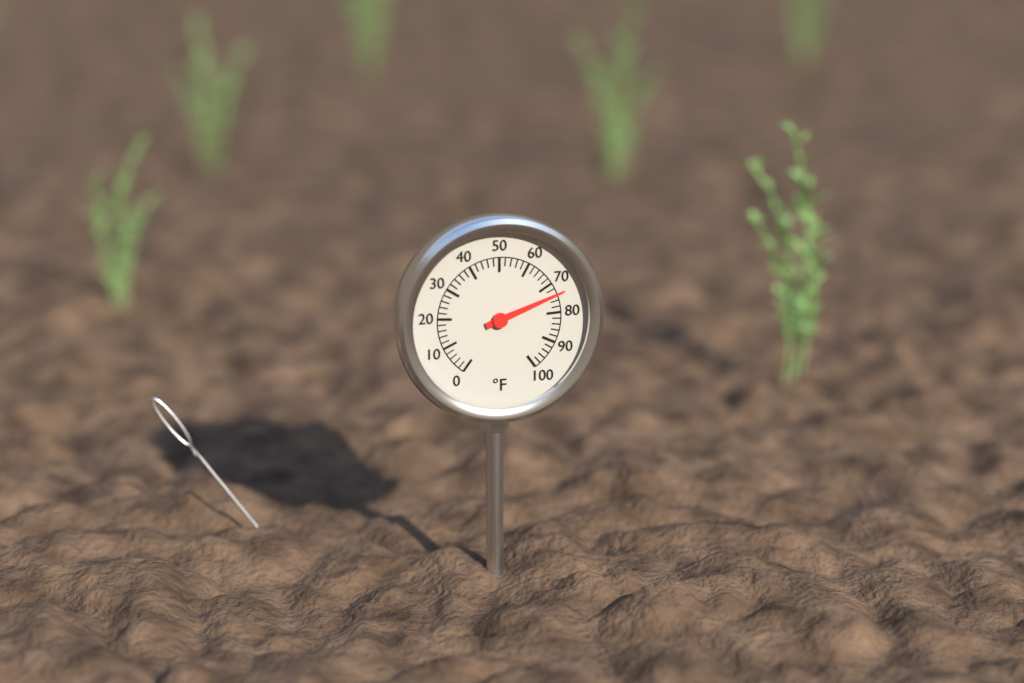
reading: 74 °F
